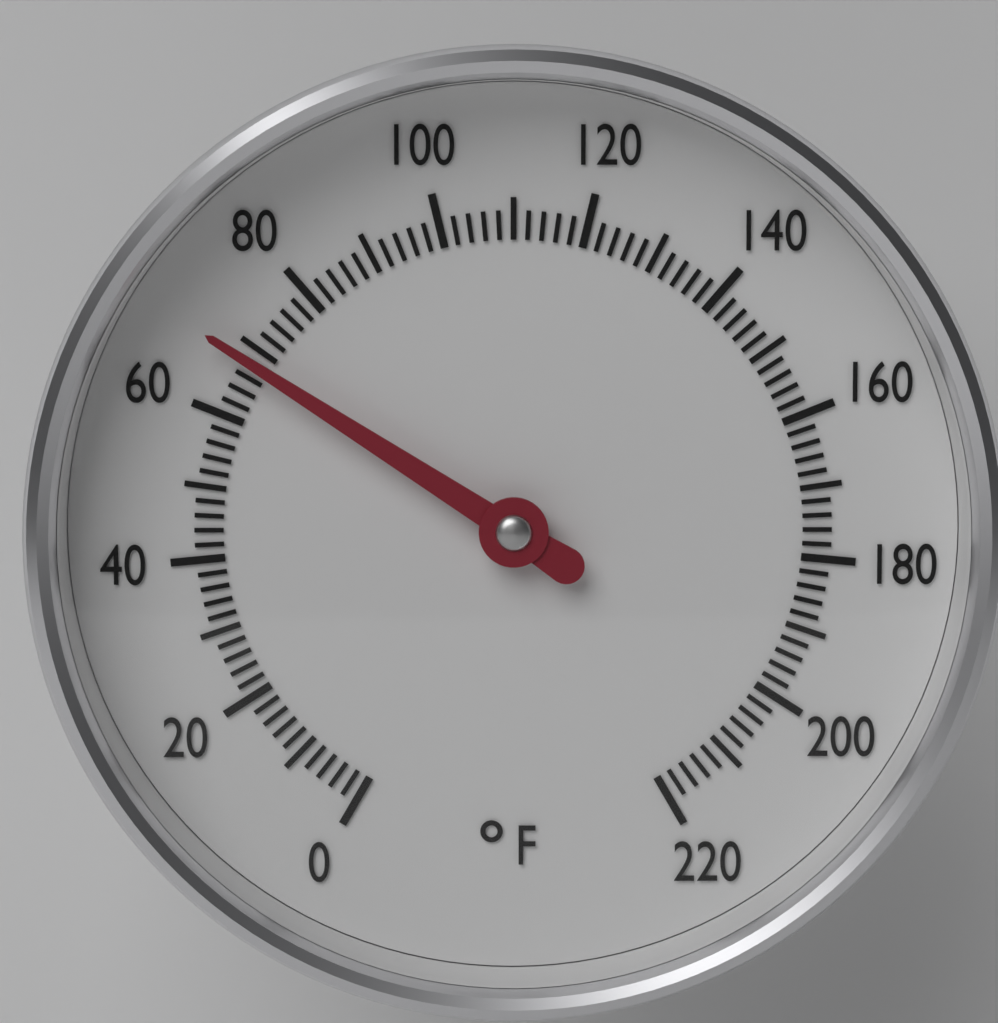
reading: 68 °F
